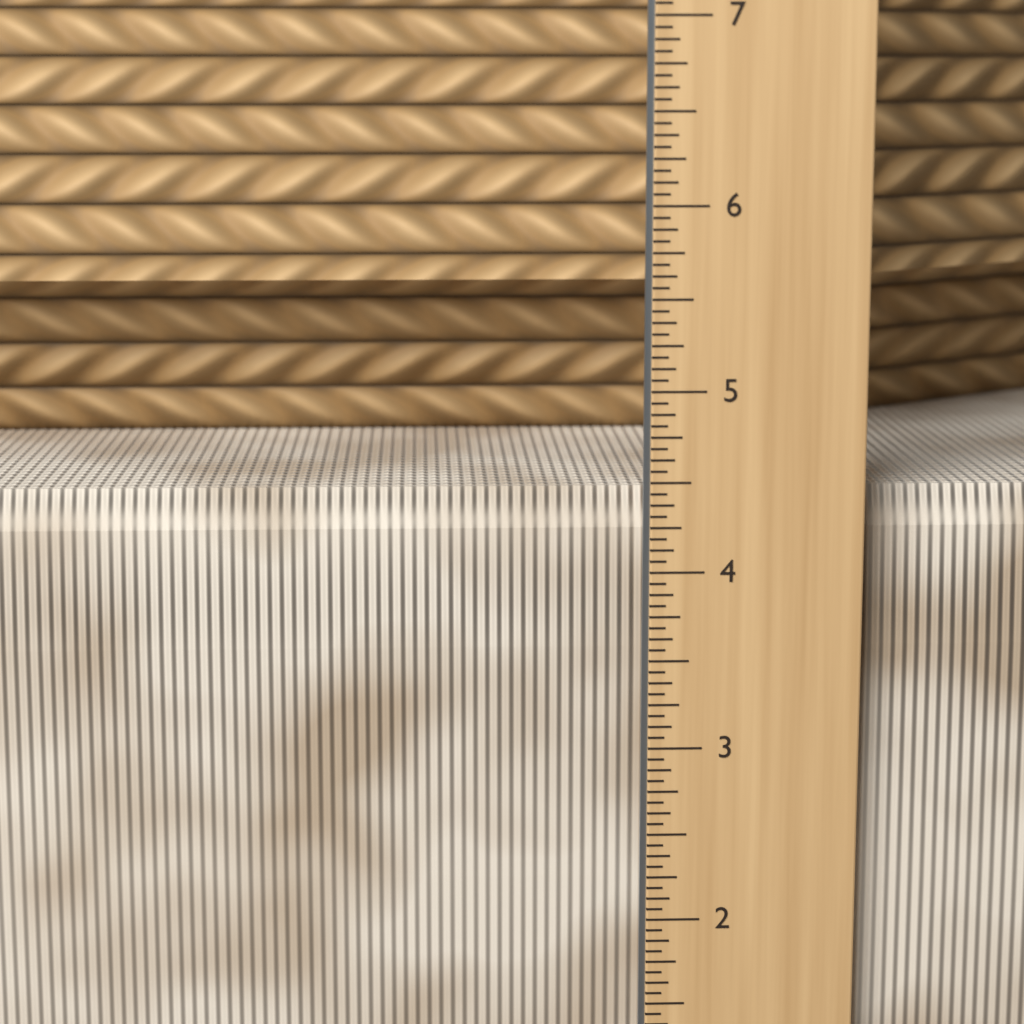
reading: 4.4375 in
